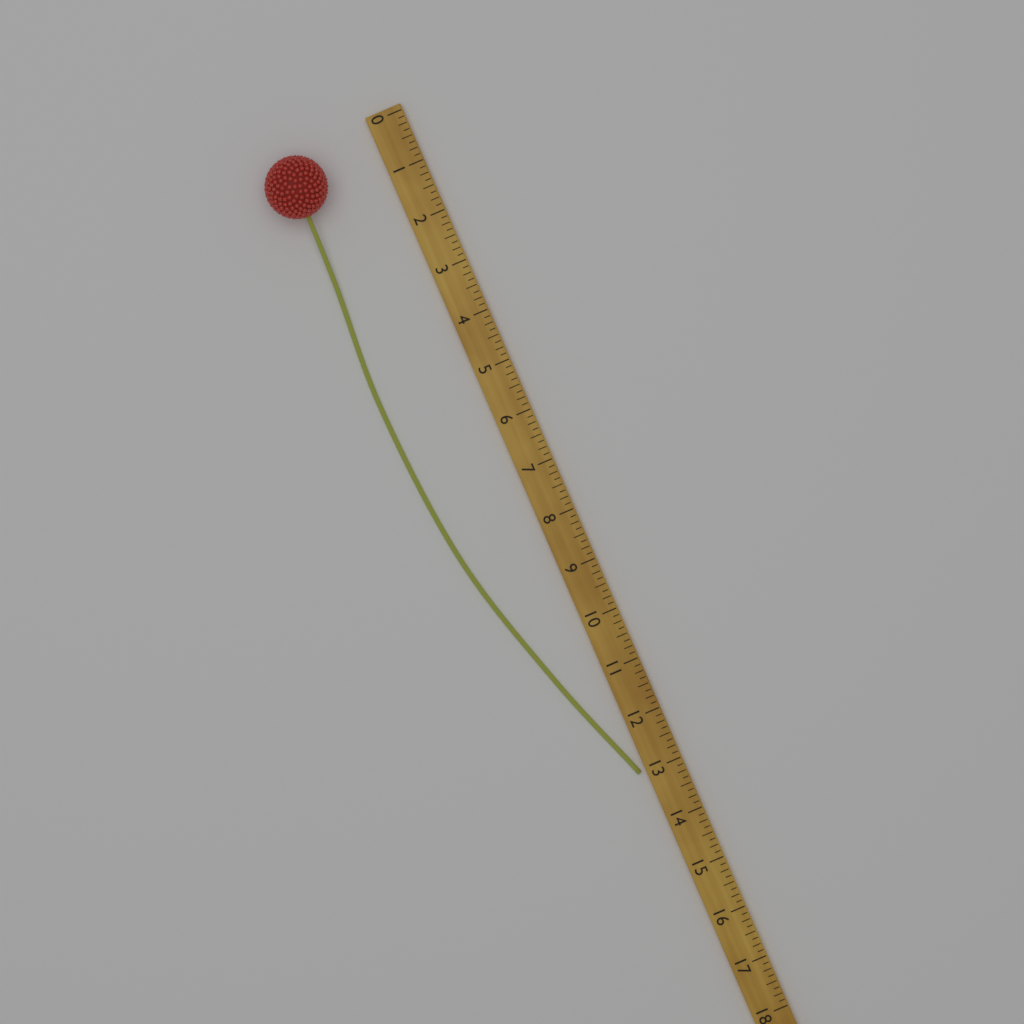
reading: 13.000 (no unit)
